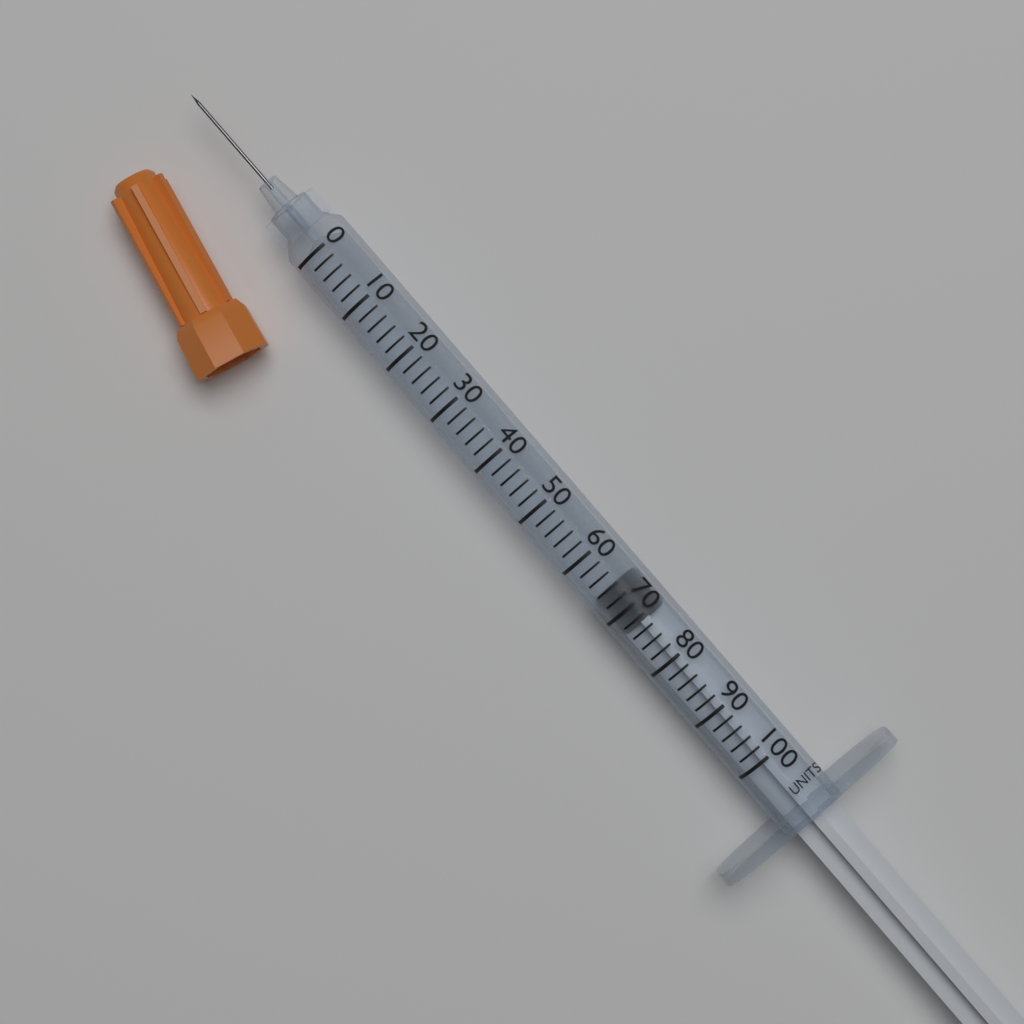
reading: 66 units
